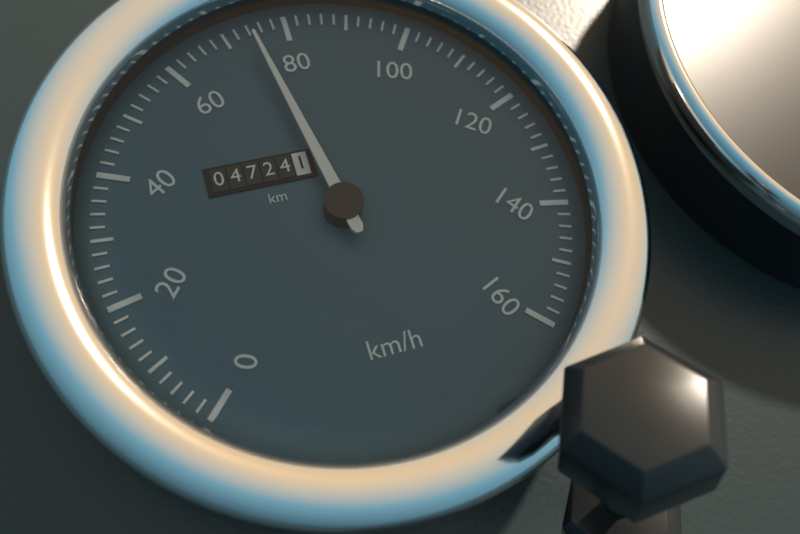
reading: 74 km/h
